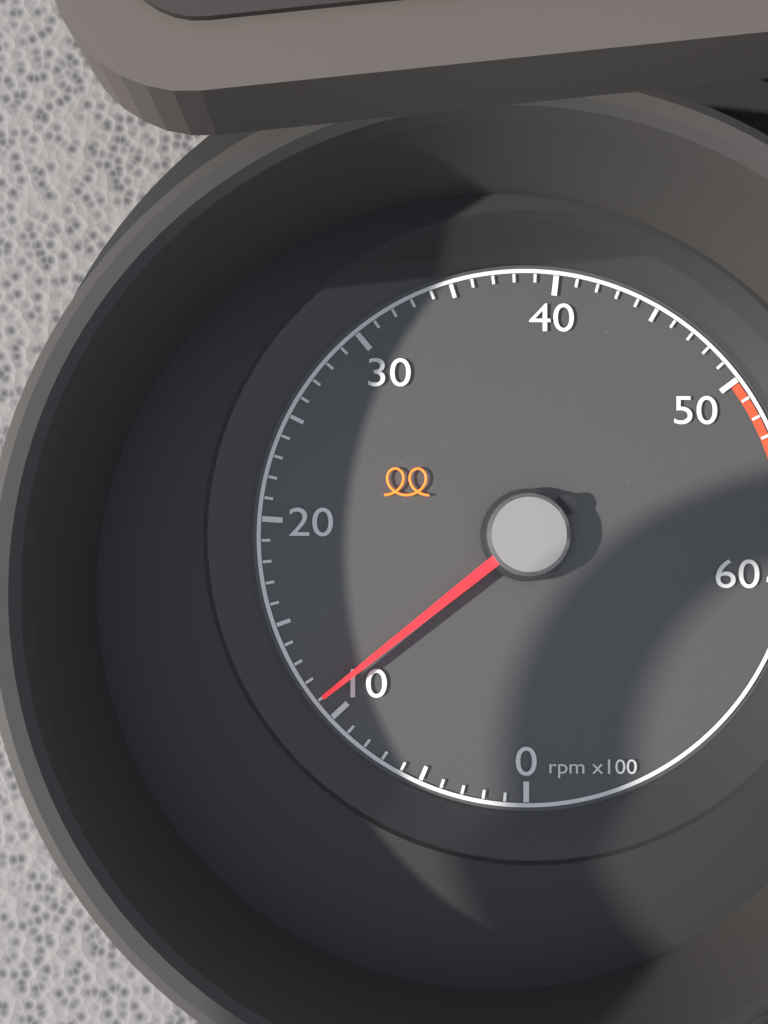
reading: 1100 rpm
